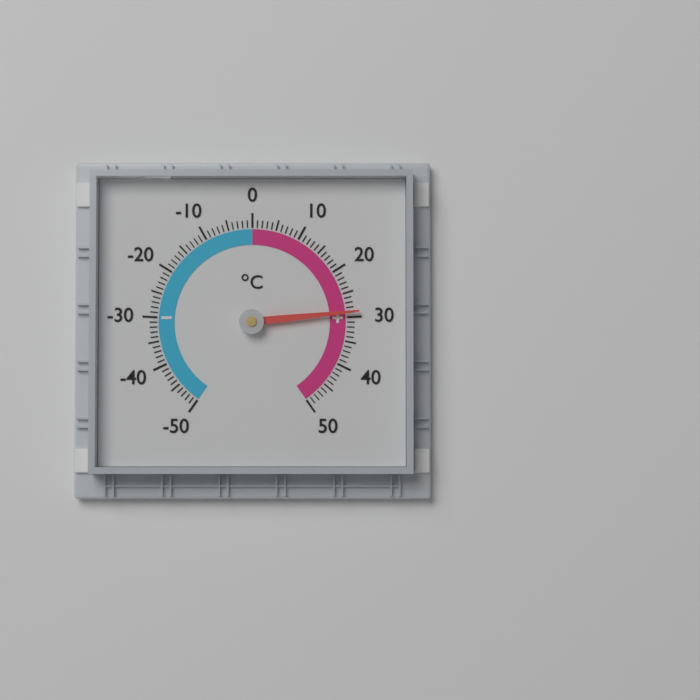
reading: 29 °C
